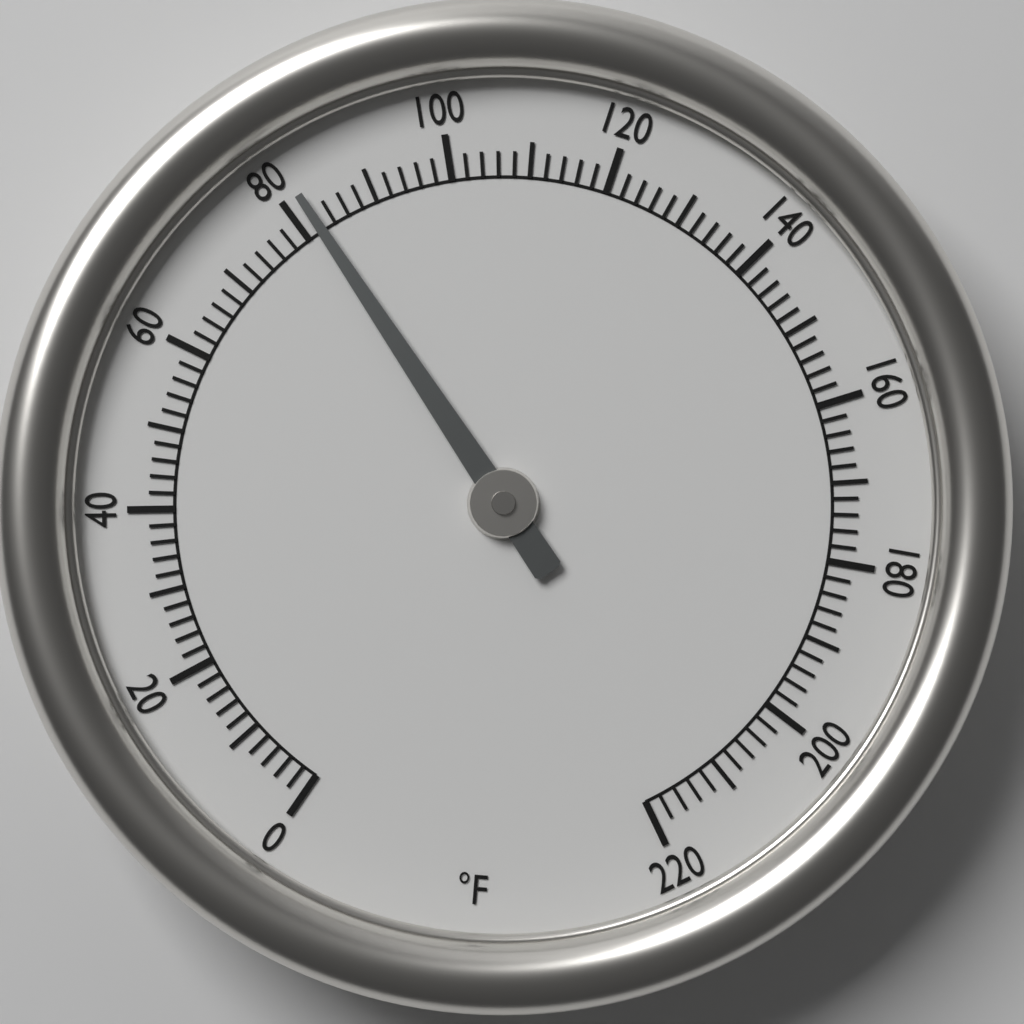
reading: 82 °F
